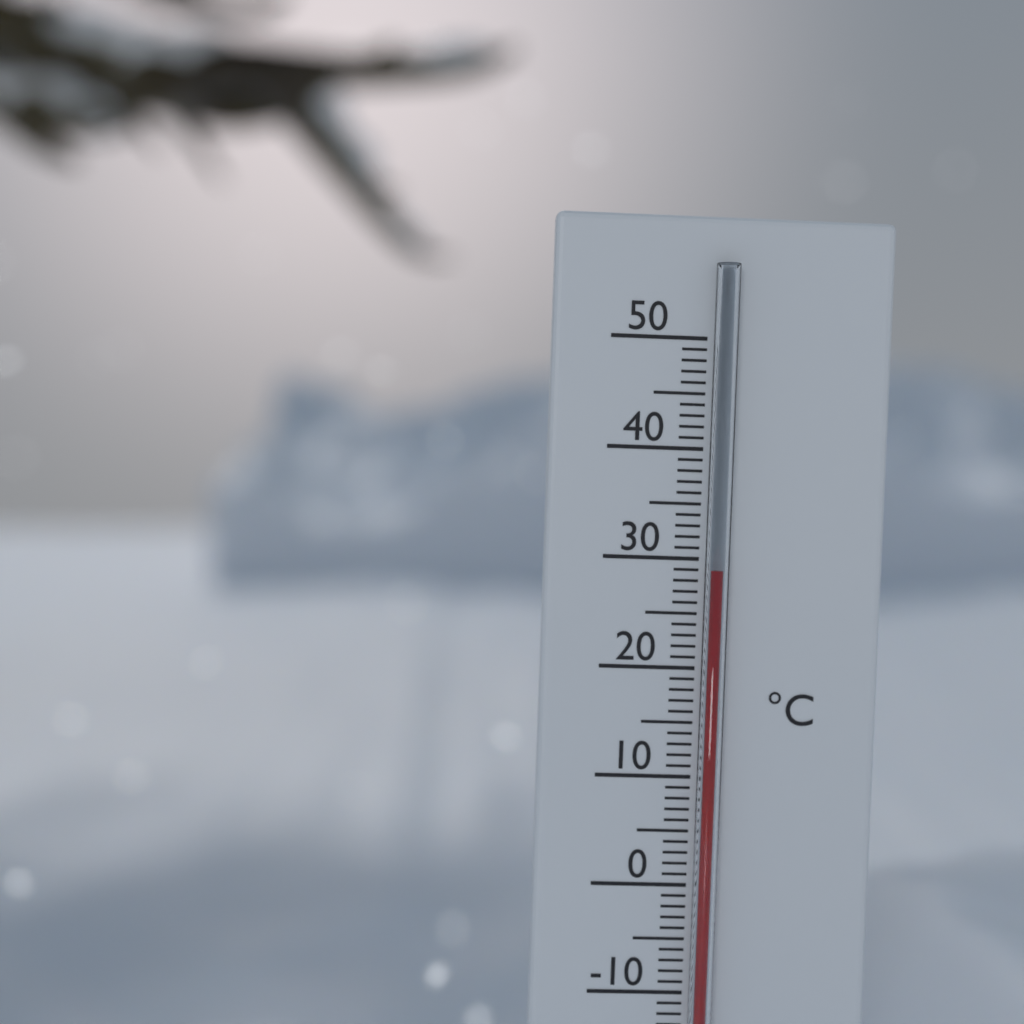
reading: 29 °C
